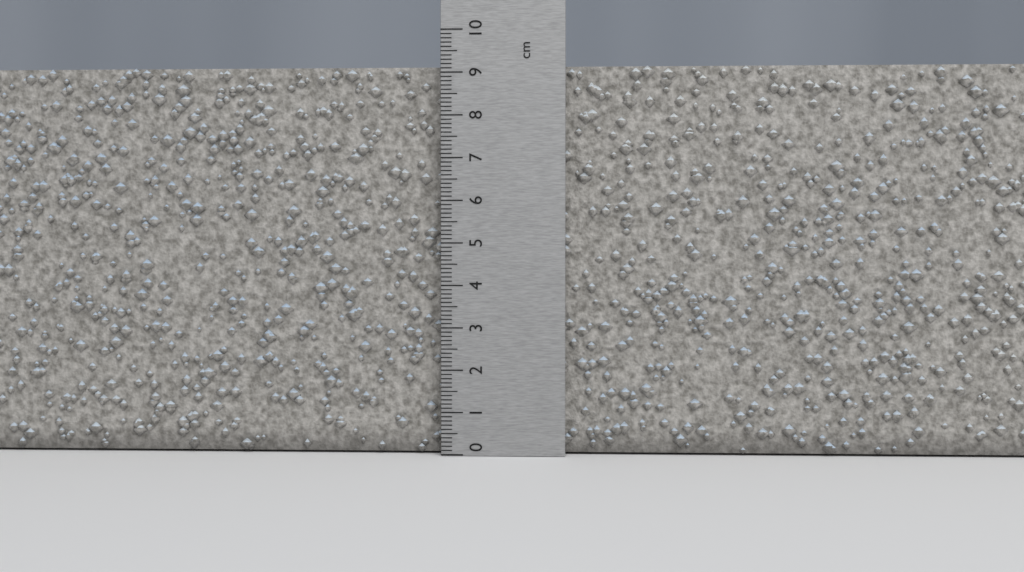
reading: 9.2 cm
